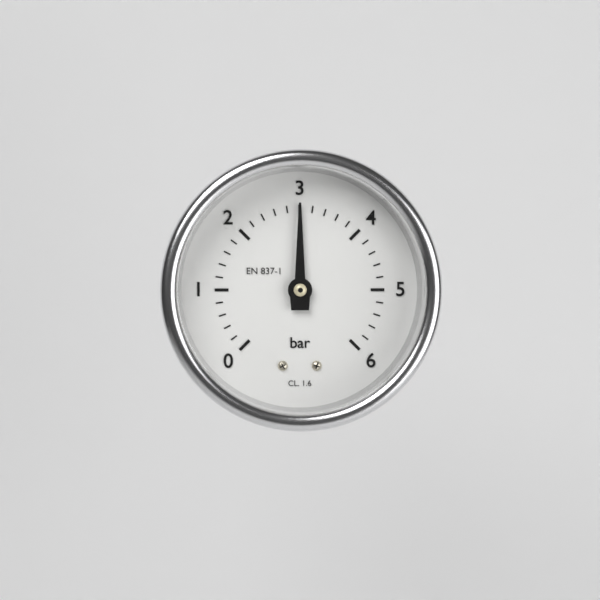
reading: 3.0 bar
